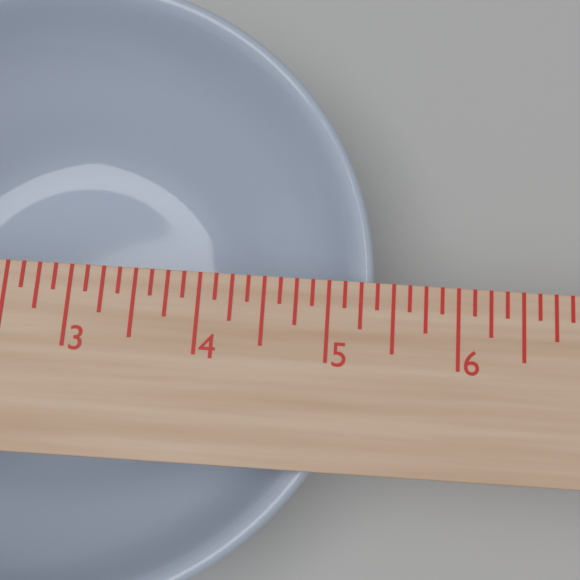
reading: 5.375 in
